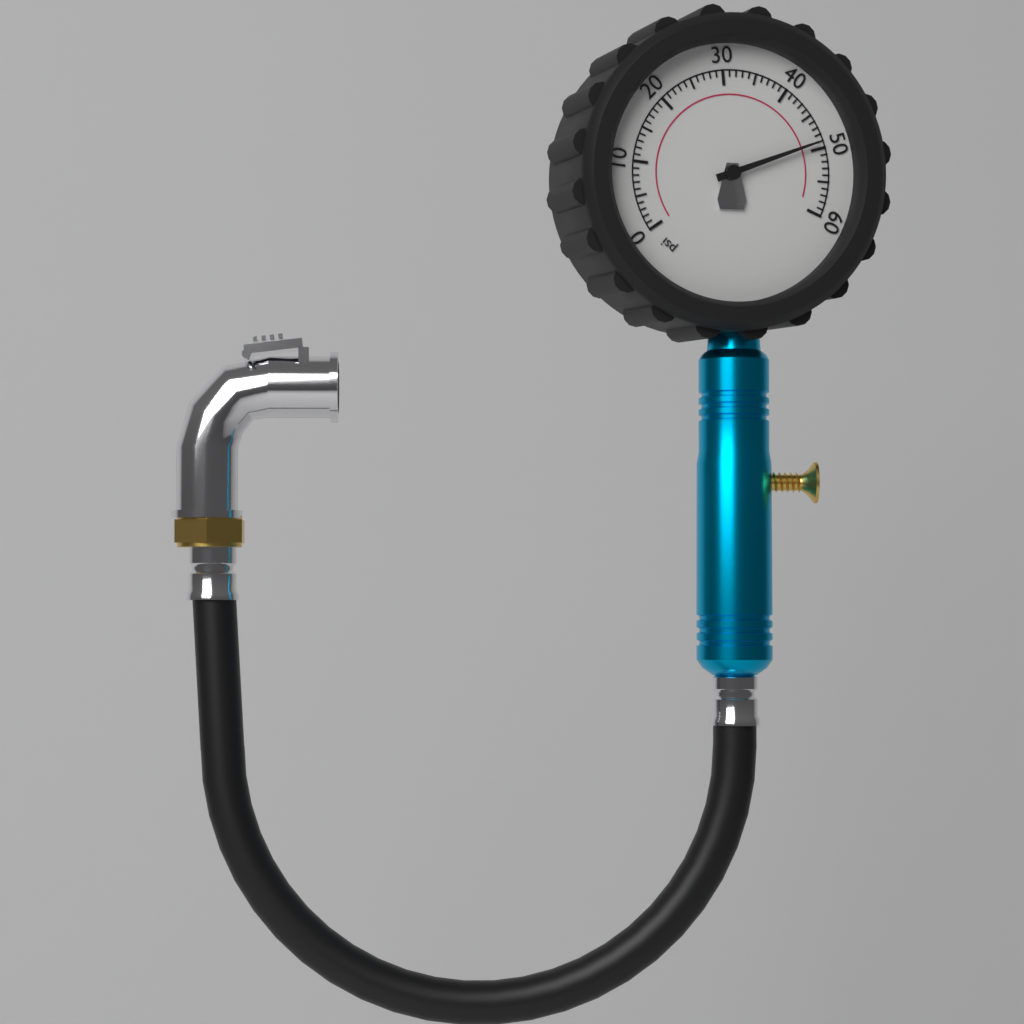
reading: 49 psi
